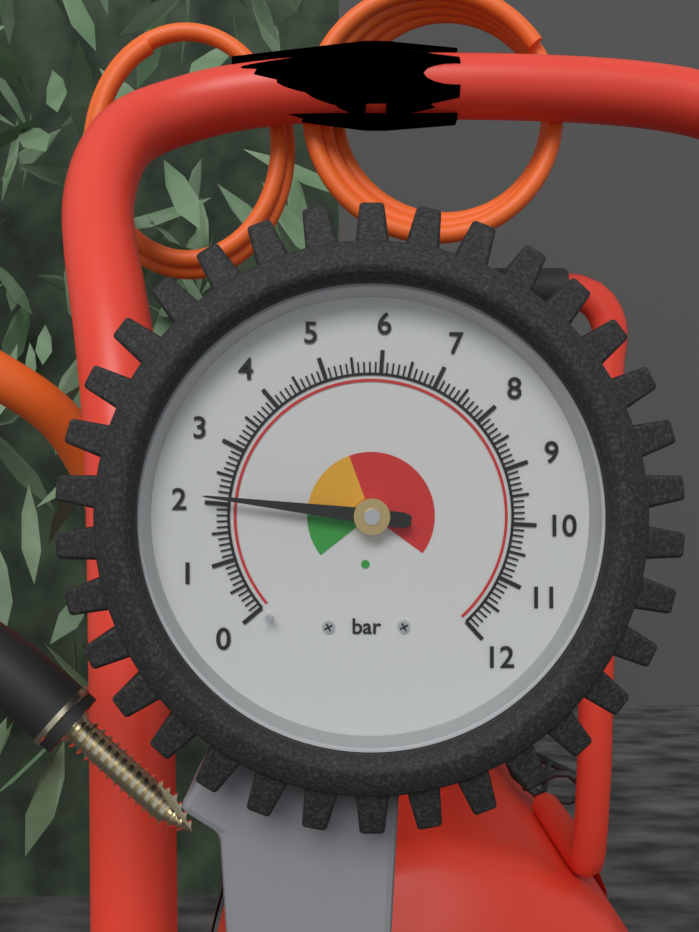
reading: 2.1 bar
